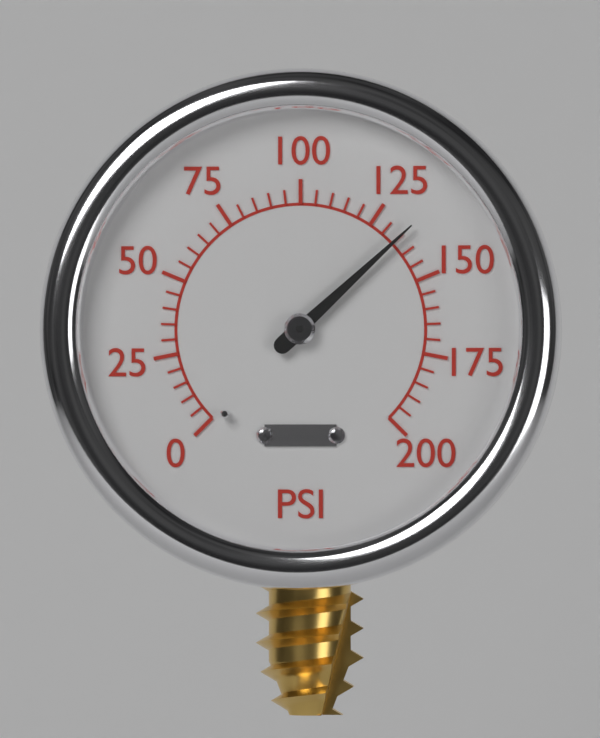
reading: 135 psi
